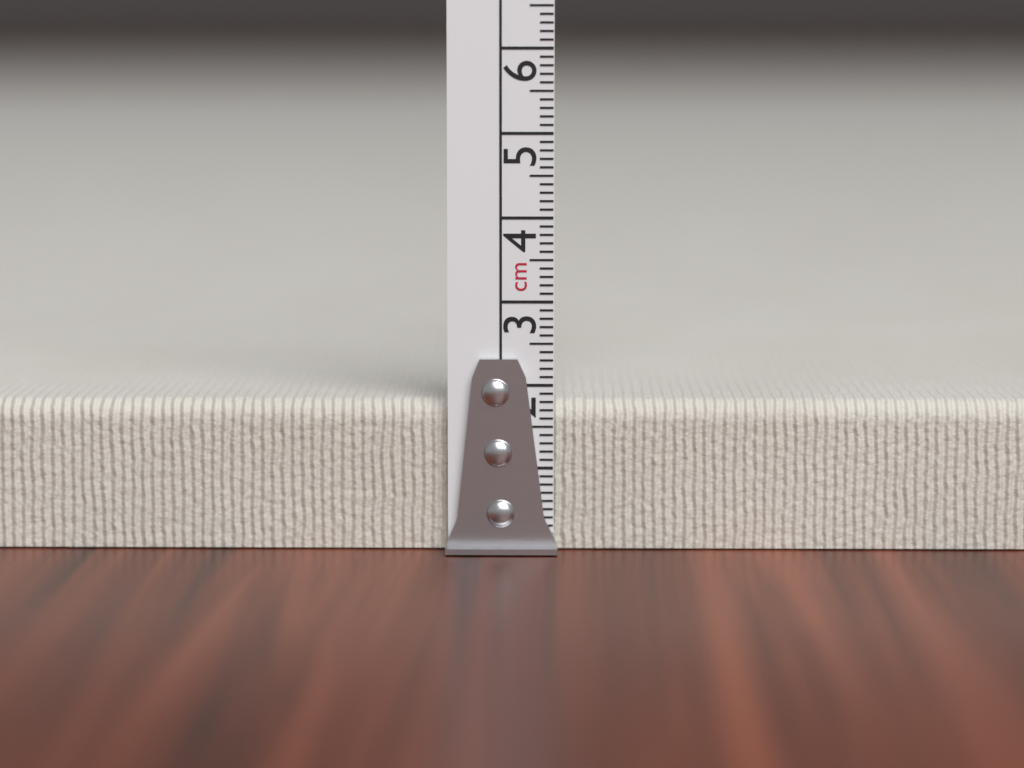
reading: 1.8 cm
